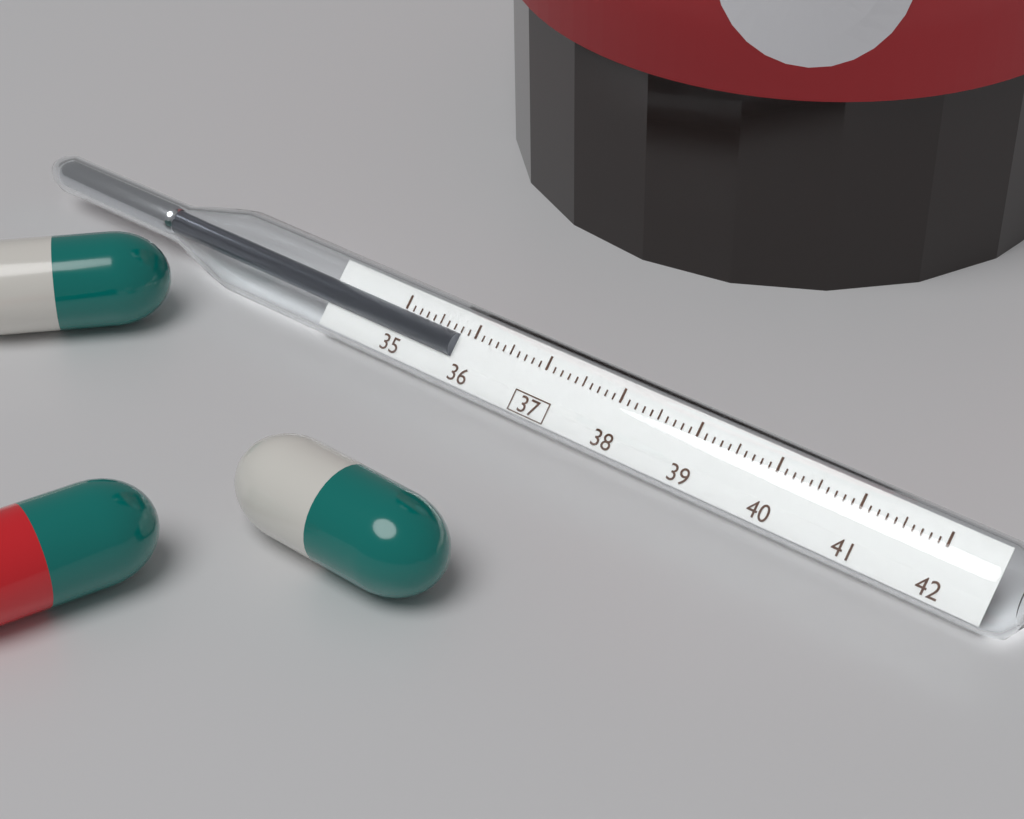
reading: 35.8 (no unit)
